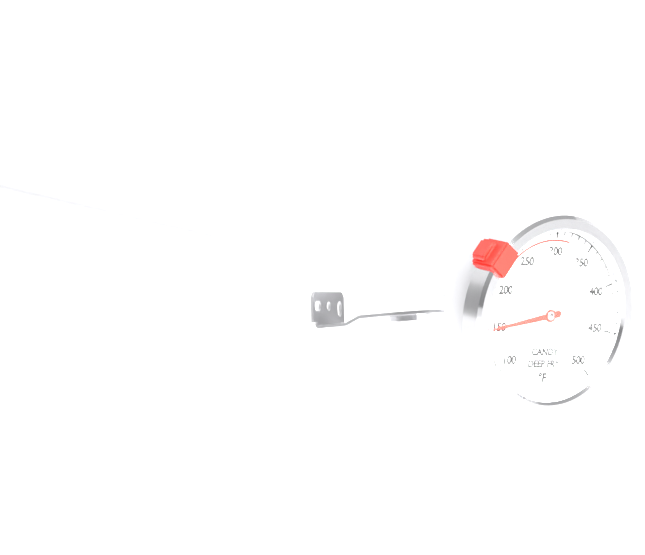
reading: 150 °F
